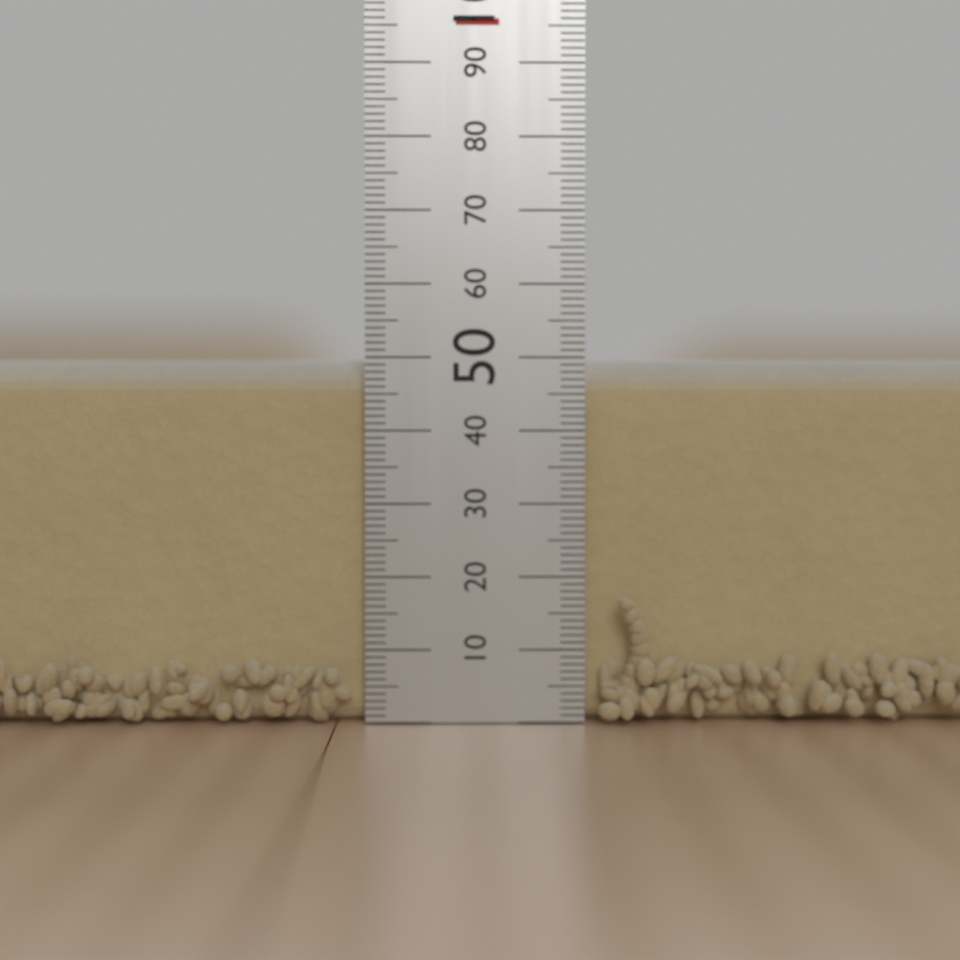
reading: 50 mm
